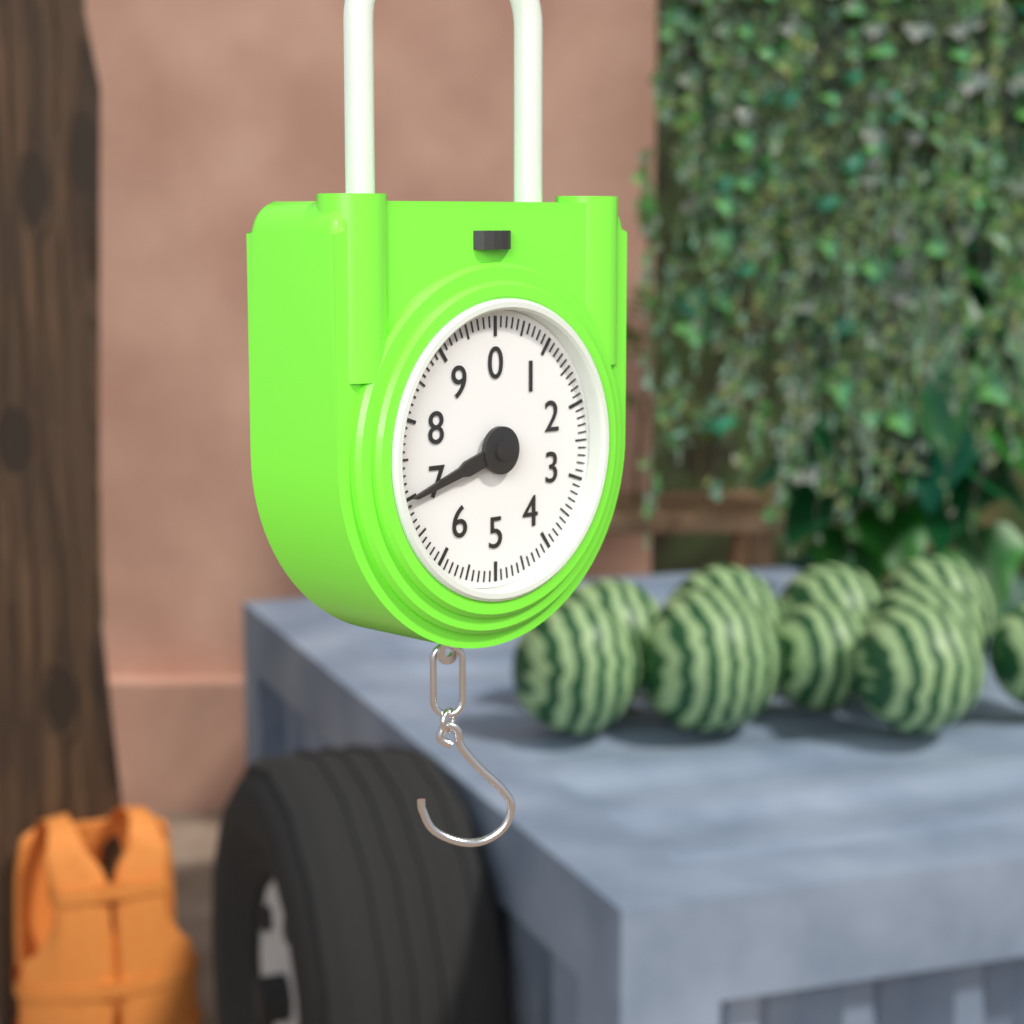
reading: 7.0 (no unit)
